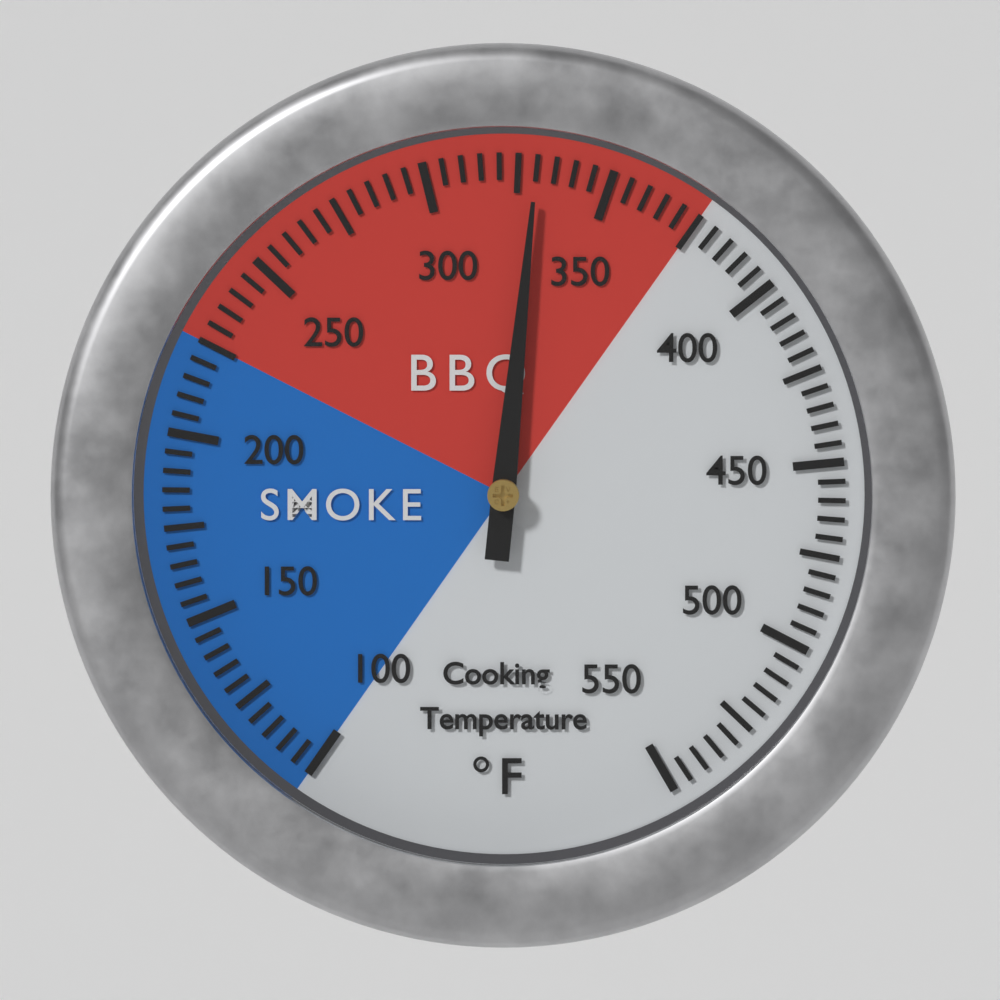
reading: 330 °F
